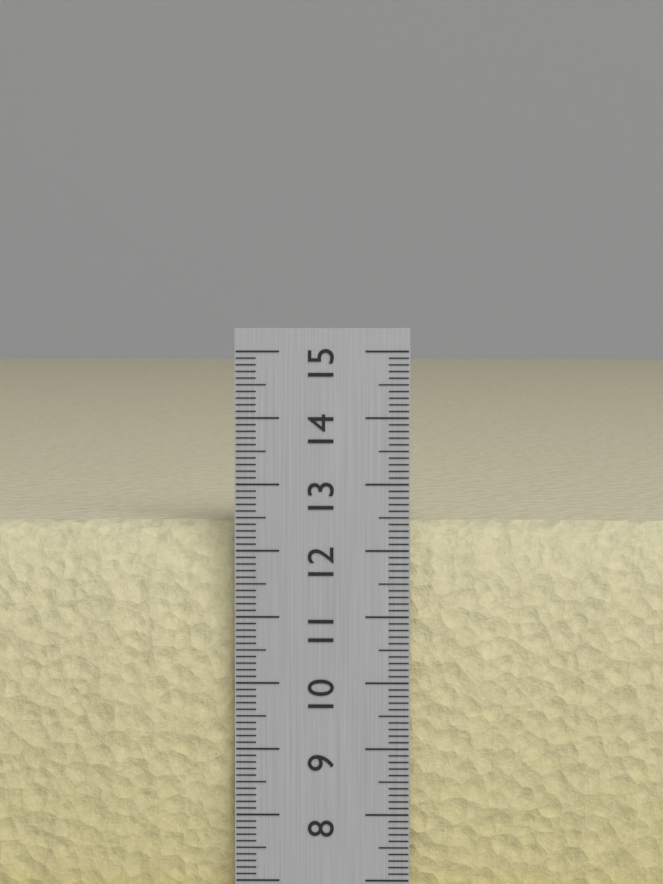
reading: 12.4 cm
